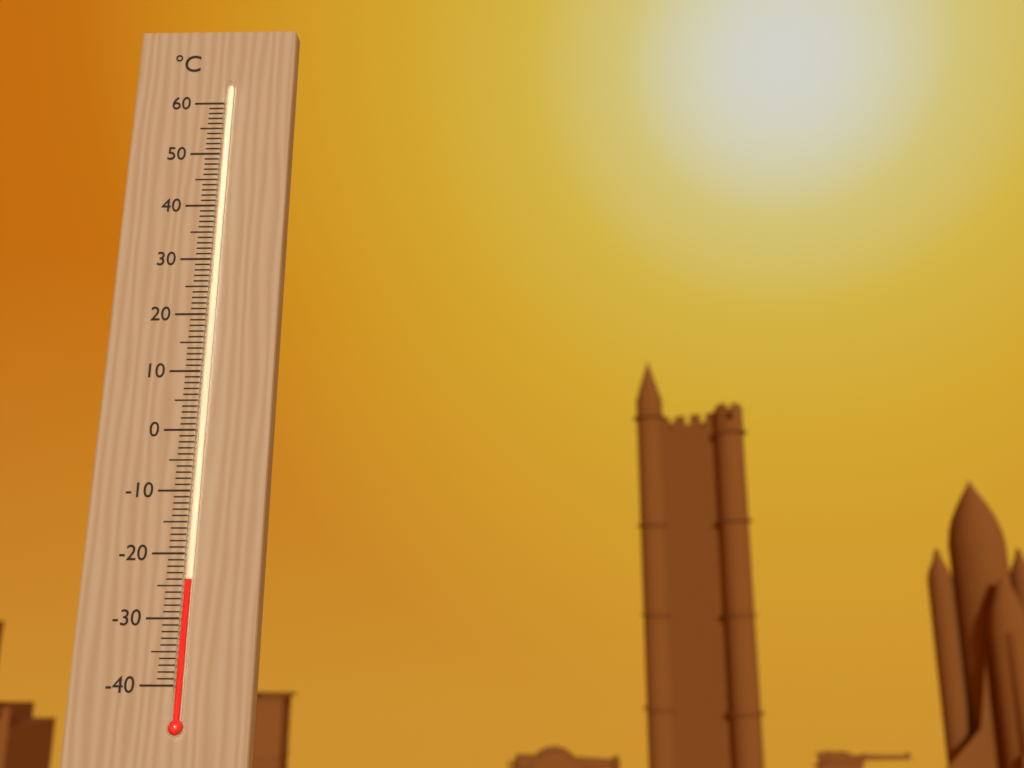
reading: -24 °C
